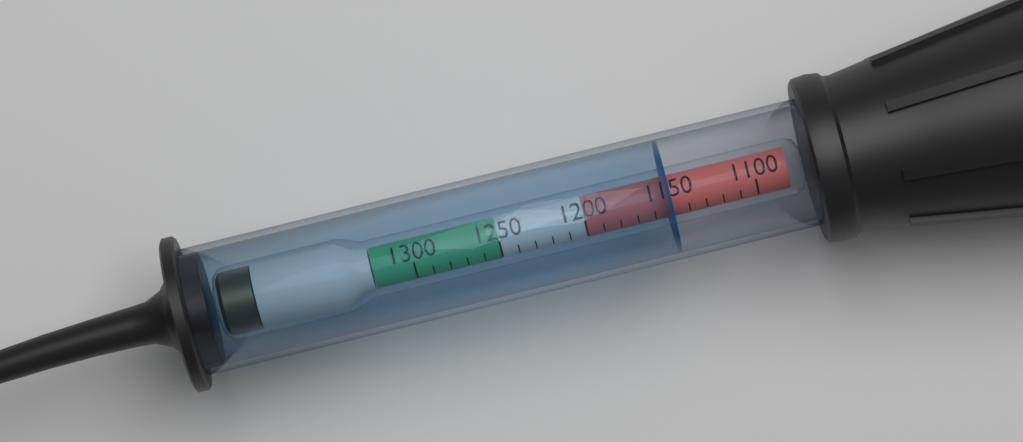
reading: 1150 (no unit)
